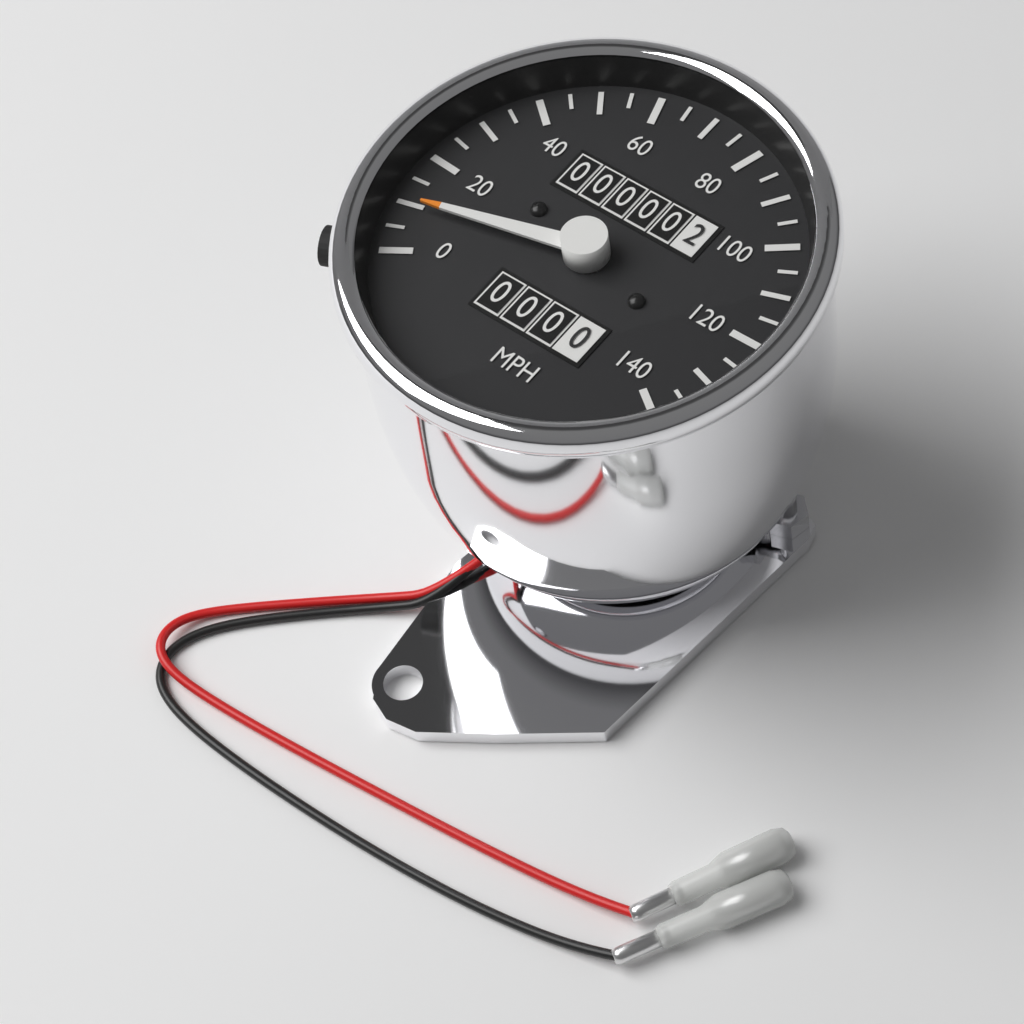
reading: 10 mph
